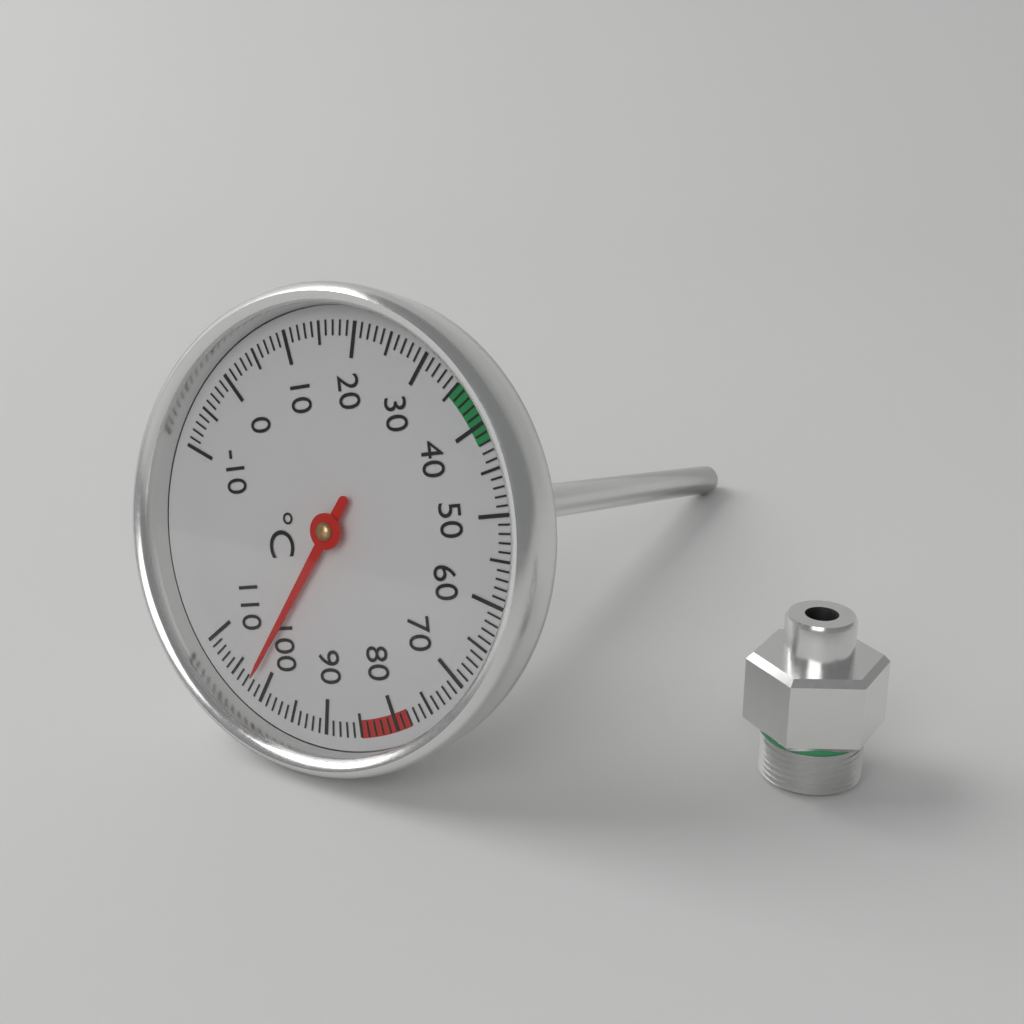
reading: 102 °C
